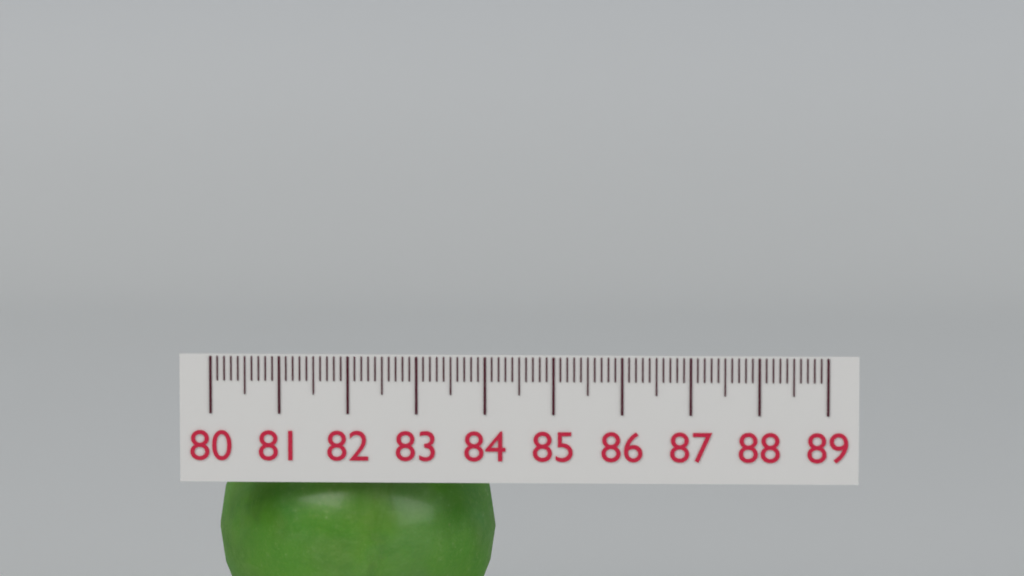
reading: 84.1 (no unit)
